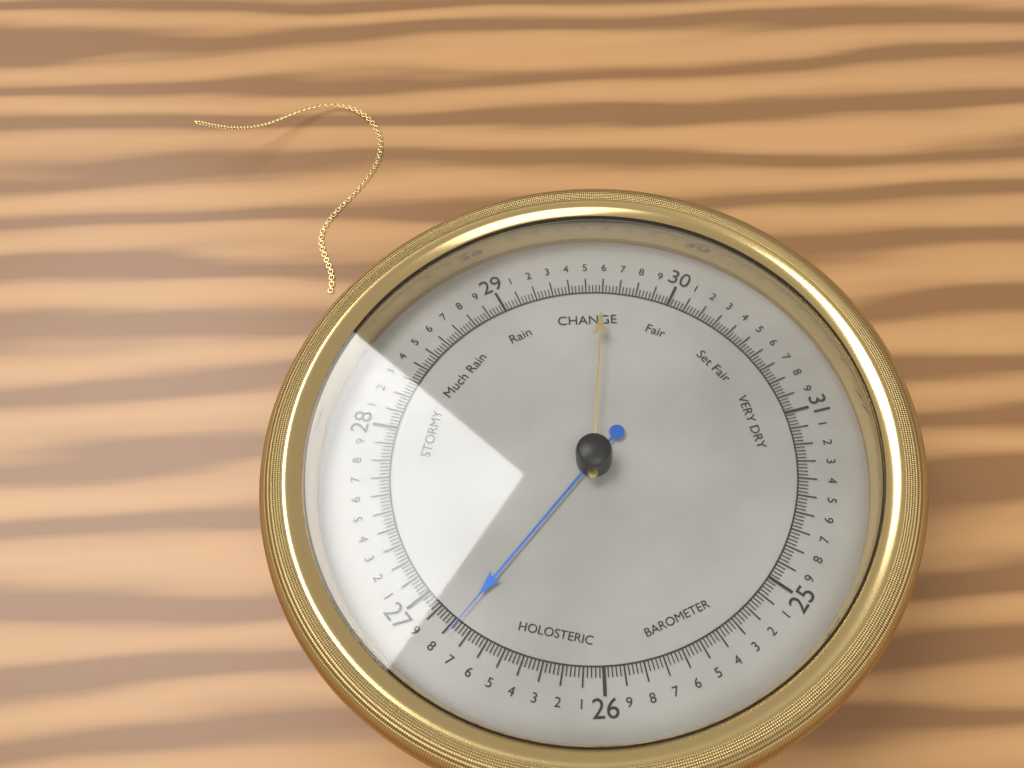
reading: 26.78 (no unit)
